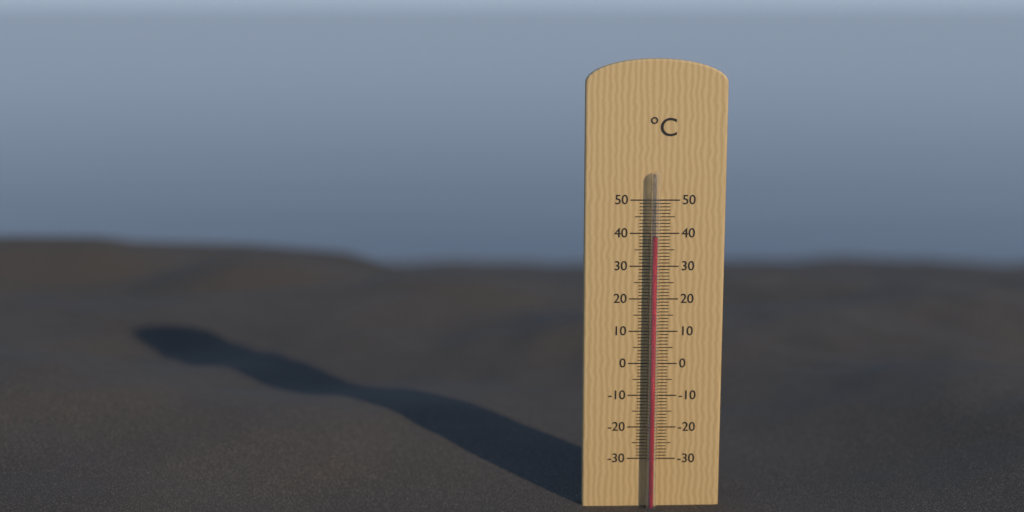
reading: 39 °C
